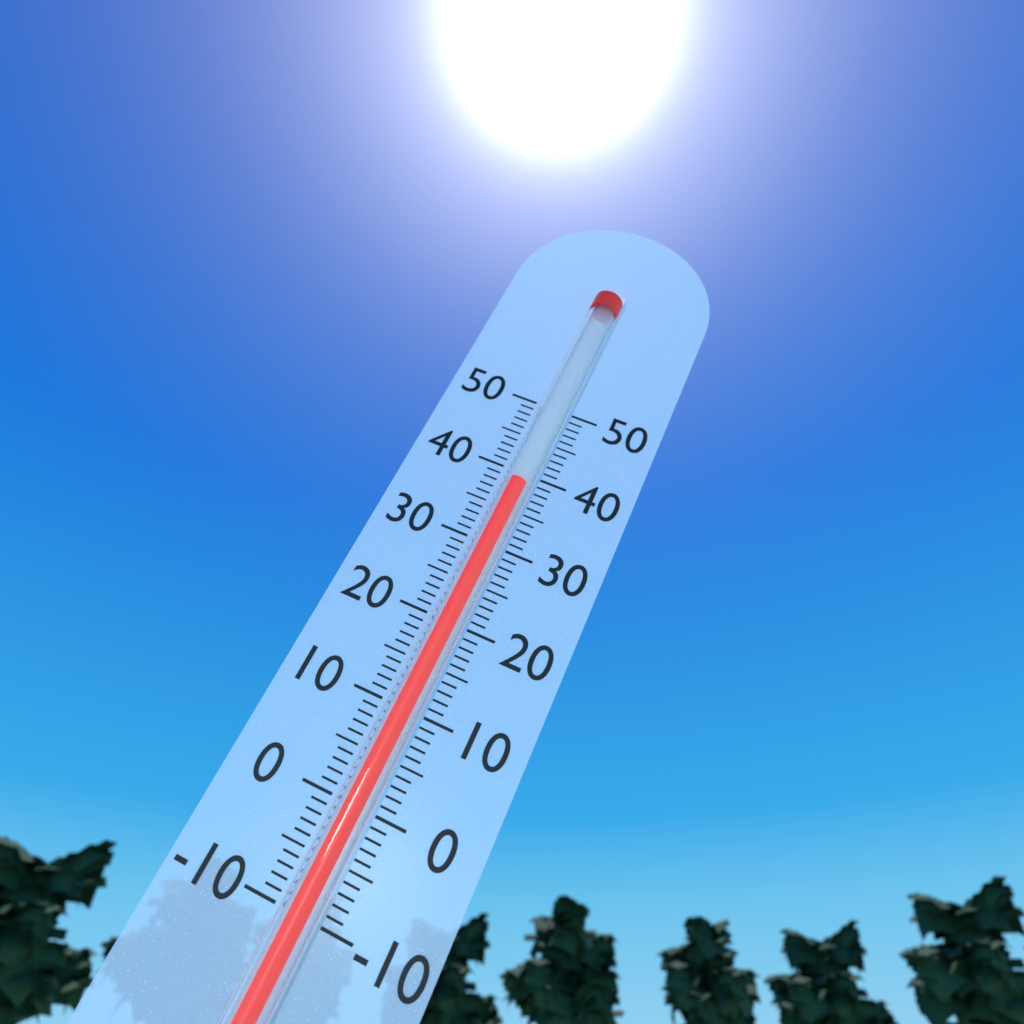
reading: 39 (no unit)
